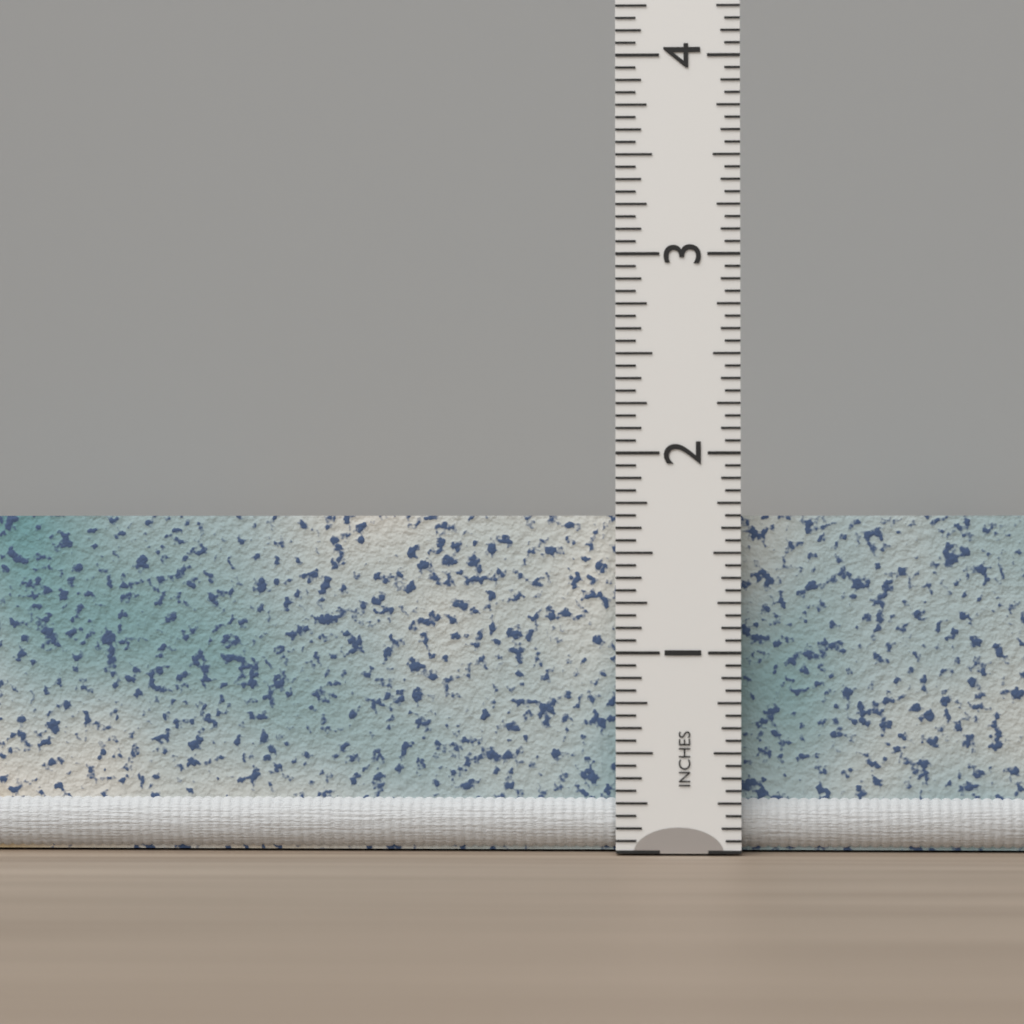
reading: 1.6875 in
